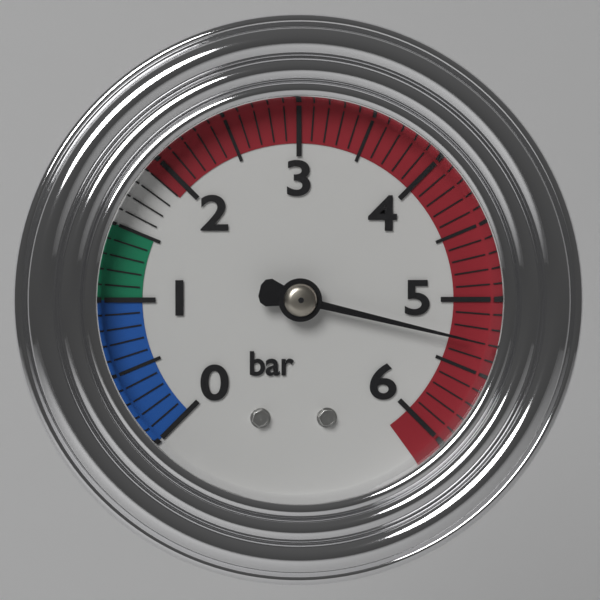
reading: 5.3 bar
